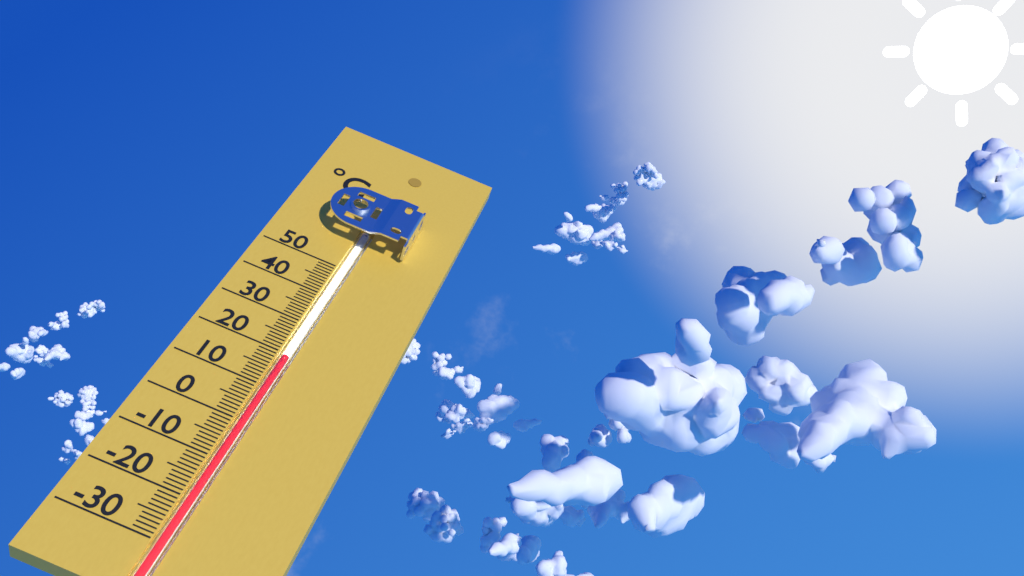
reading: 19 °C
